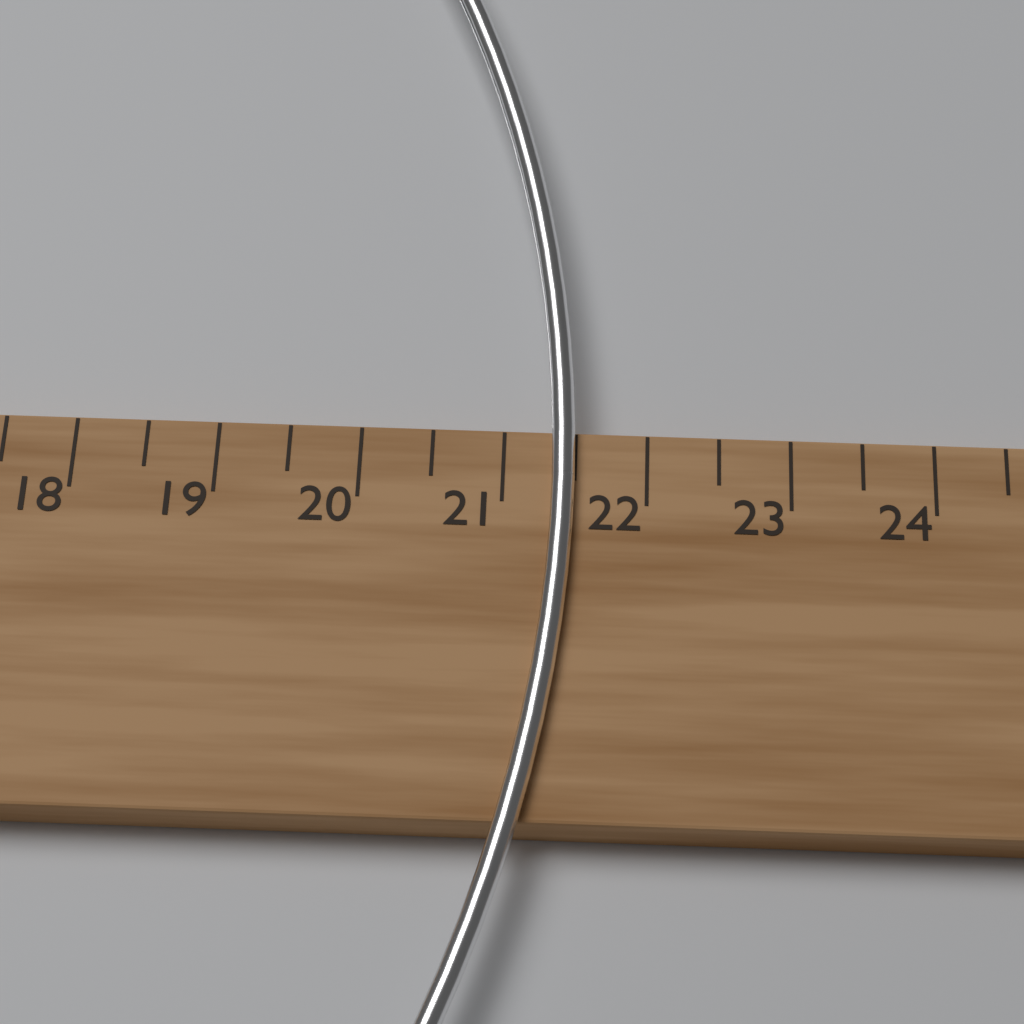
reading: 21.5 cm
